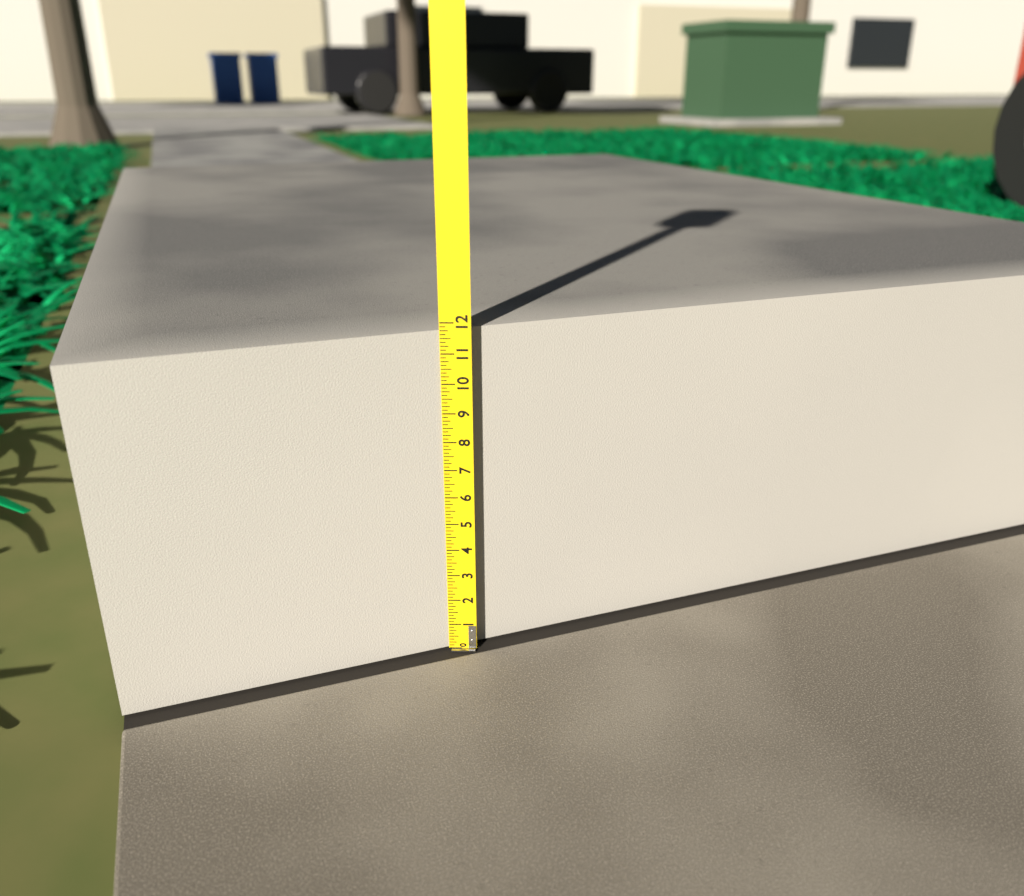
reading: 11.750 (no unit)
